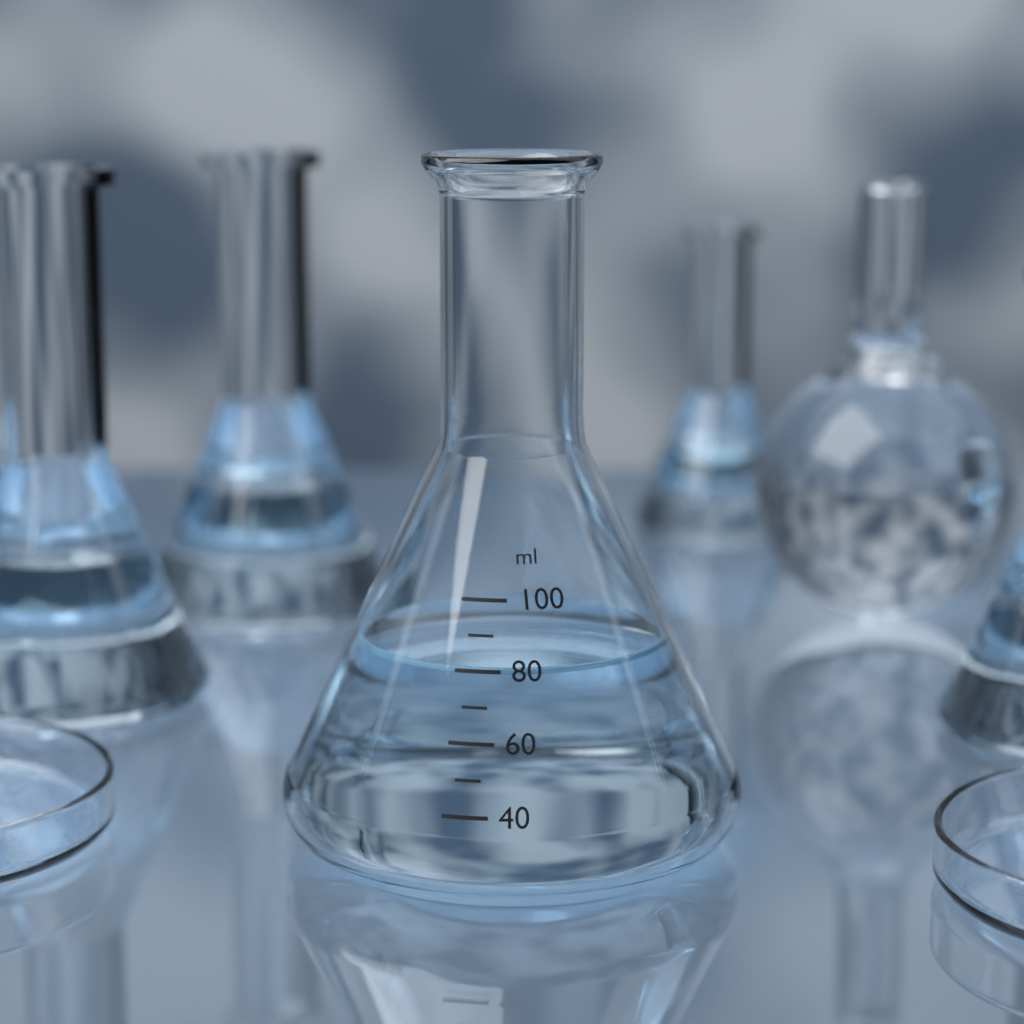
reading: 80 ml
